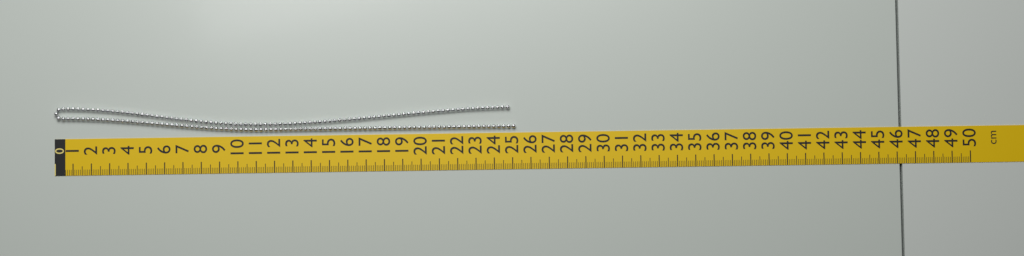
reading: 25.2 cm
